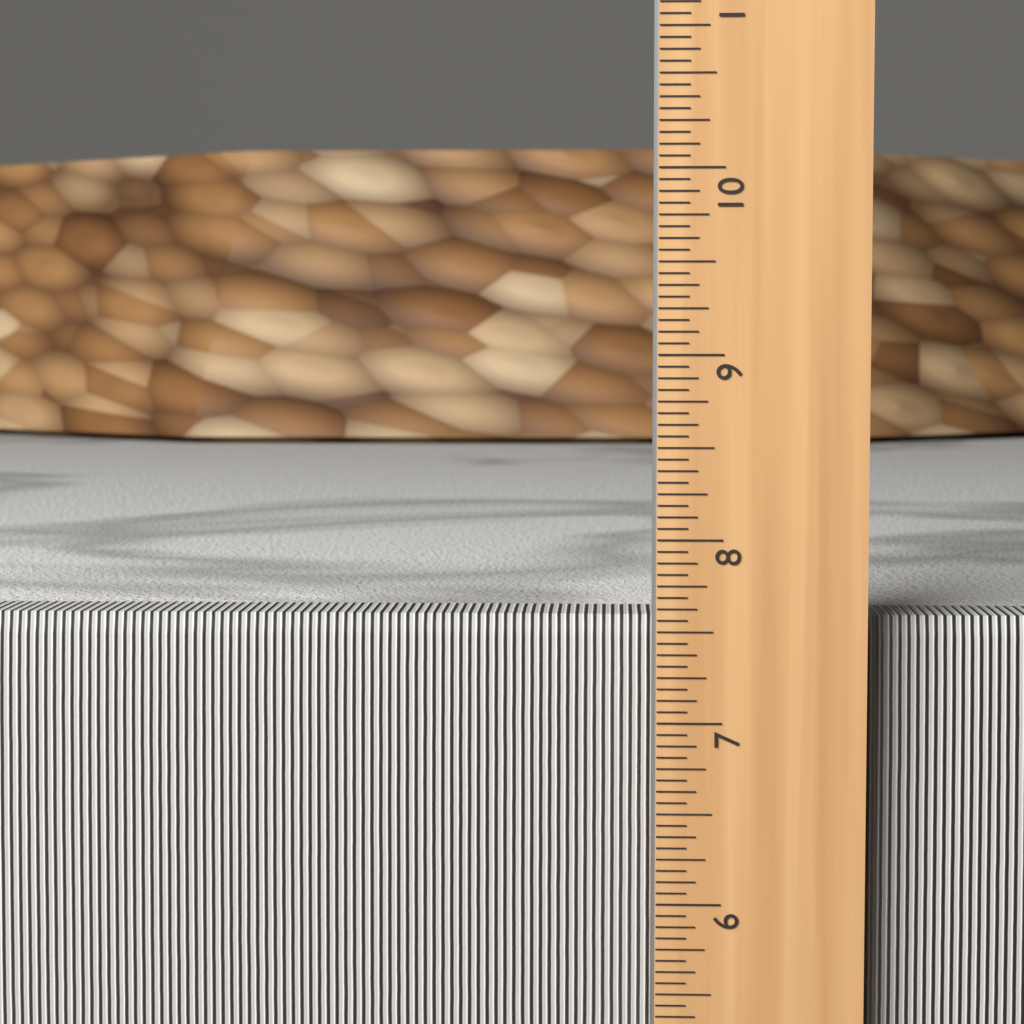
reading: 7.5625 in
